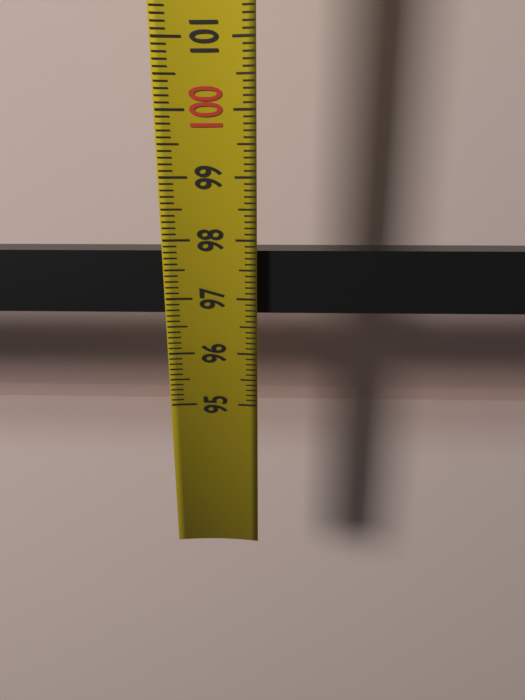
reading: 97.8 (no unit)
